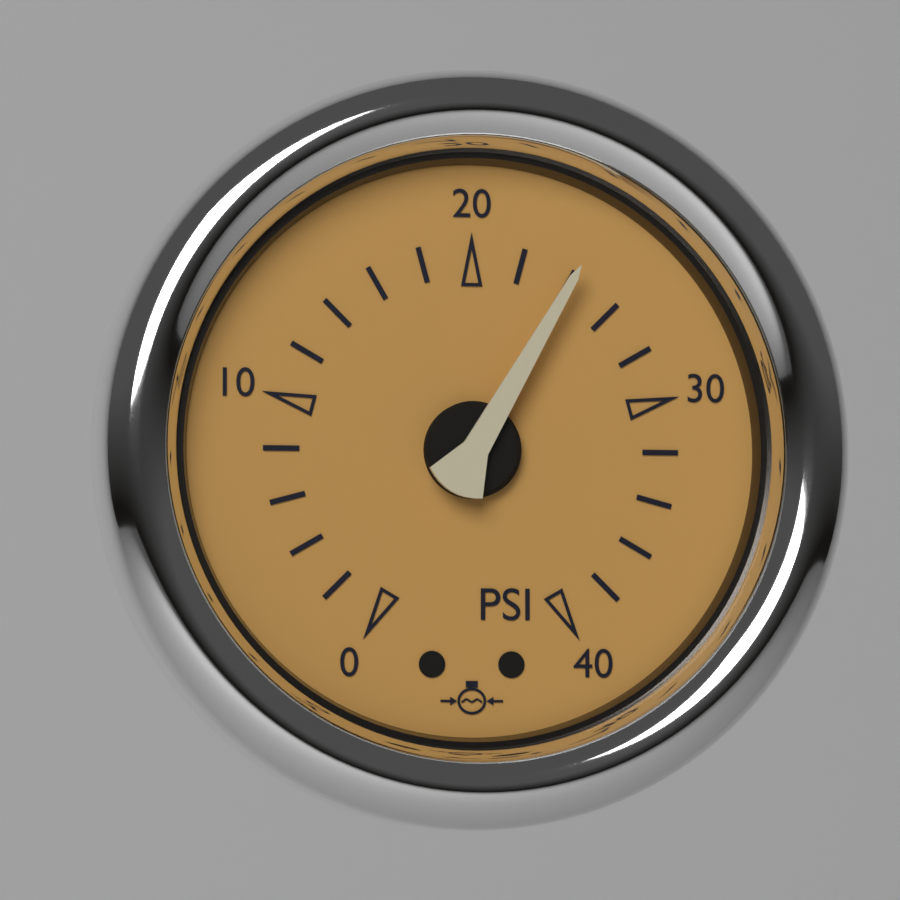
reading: 24 psi
